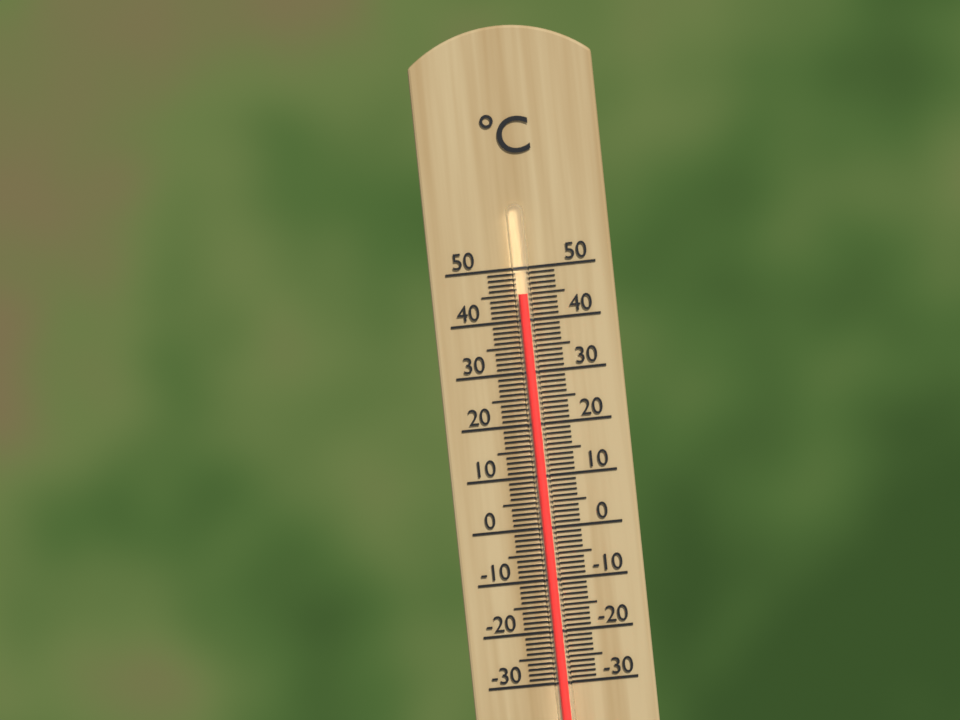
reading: 45 °C
